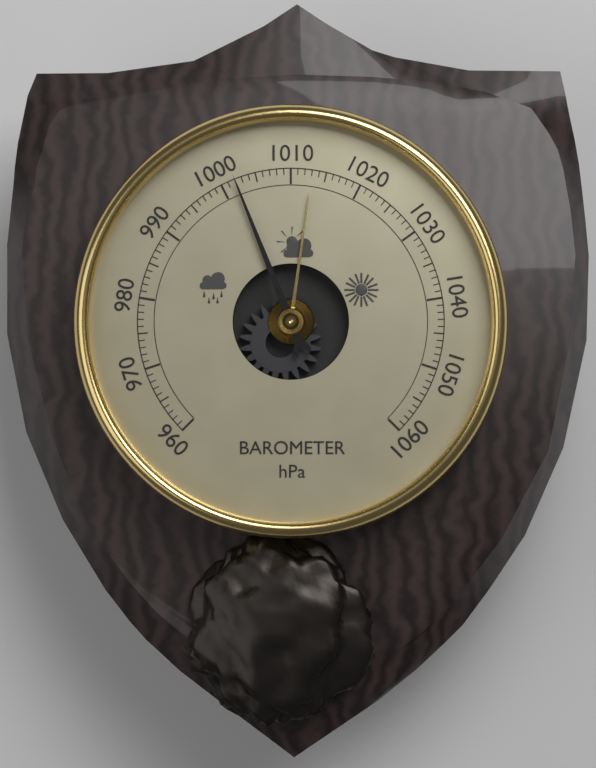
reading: 1002 hPa
